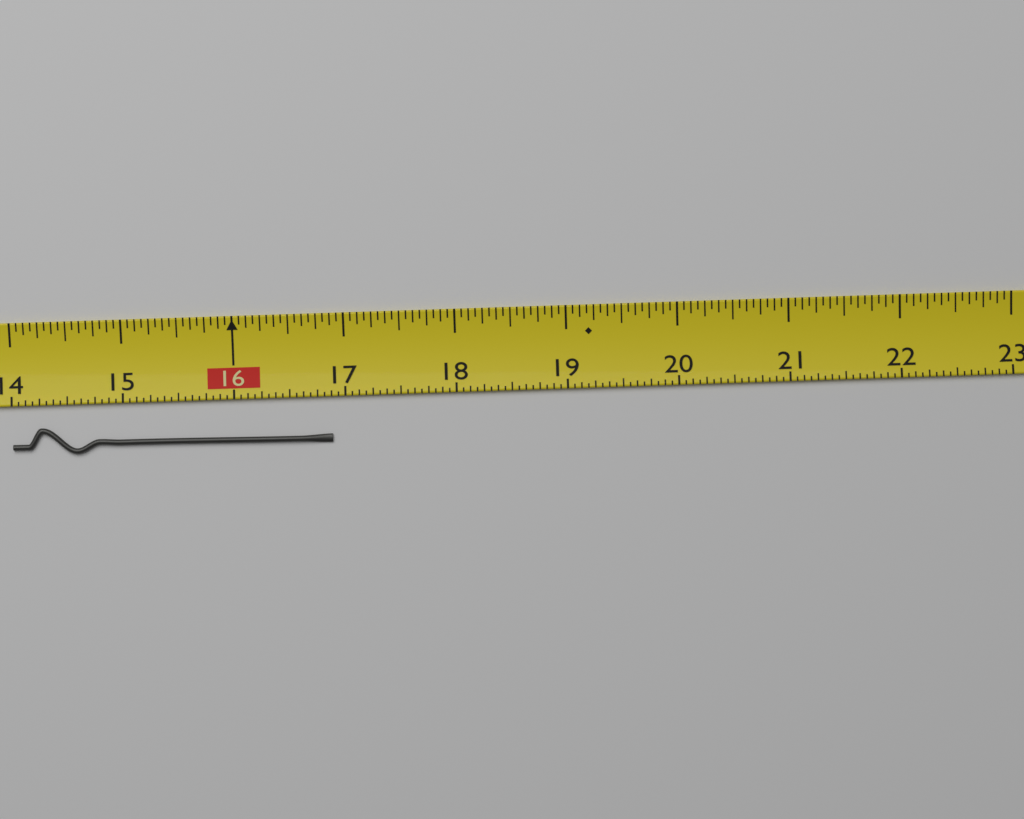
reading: 16.8750 (no unit)
